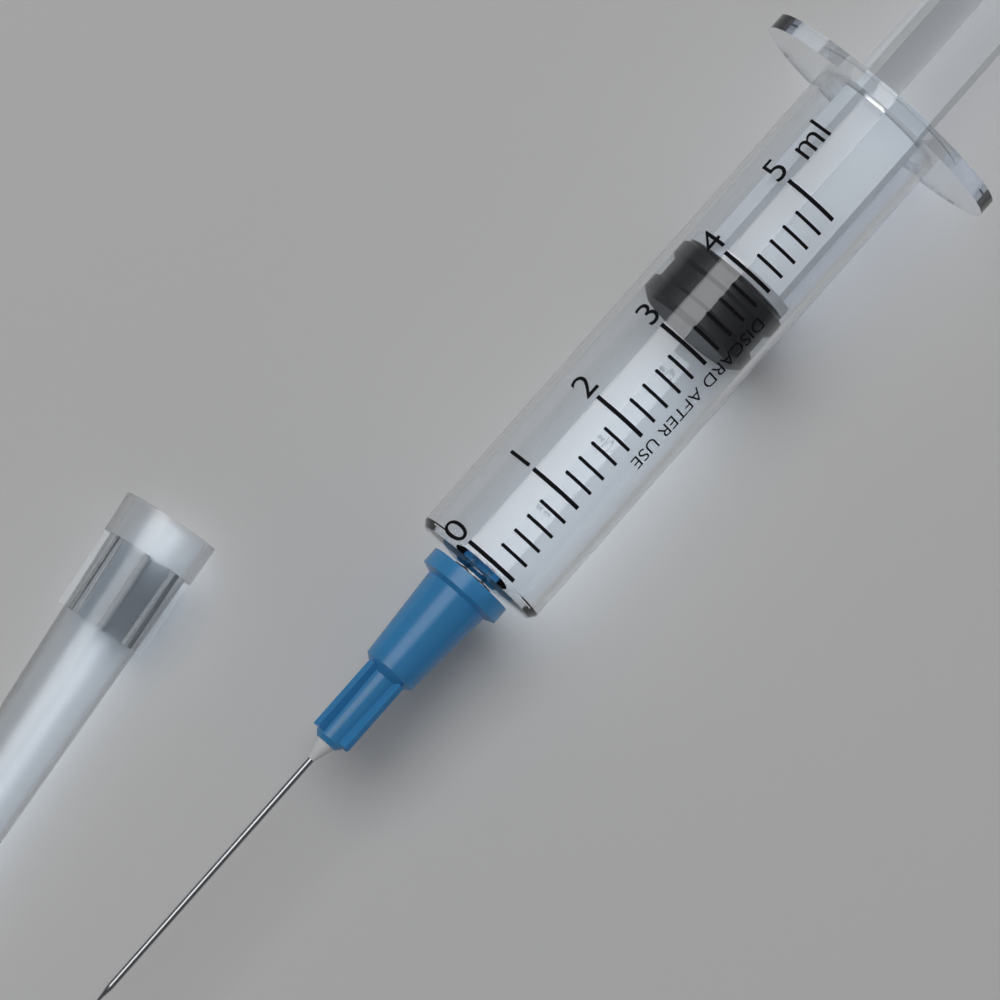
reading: 3.2 ml
